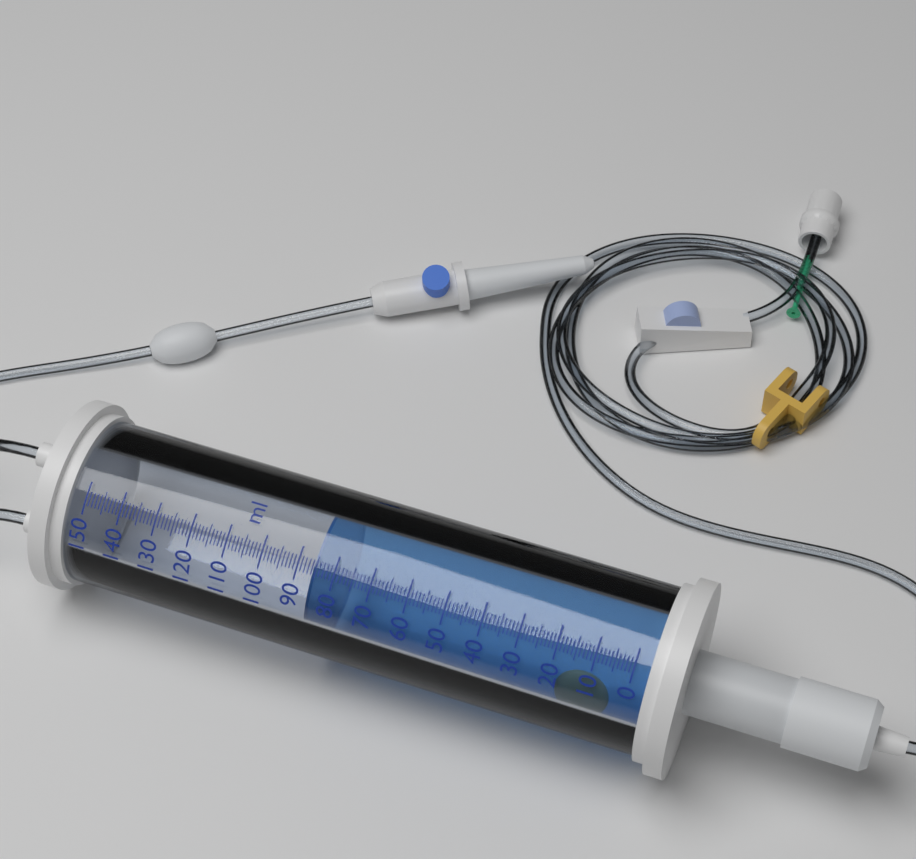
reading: 86 ml
